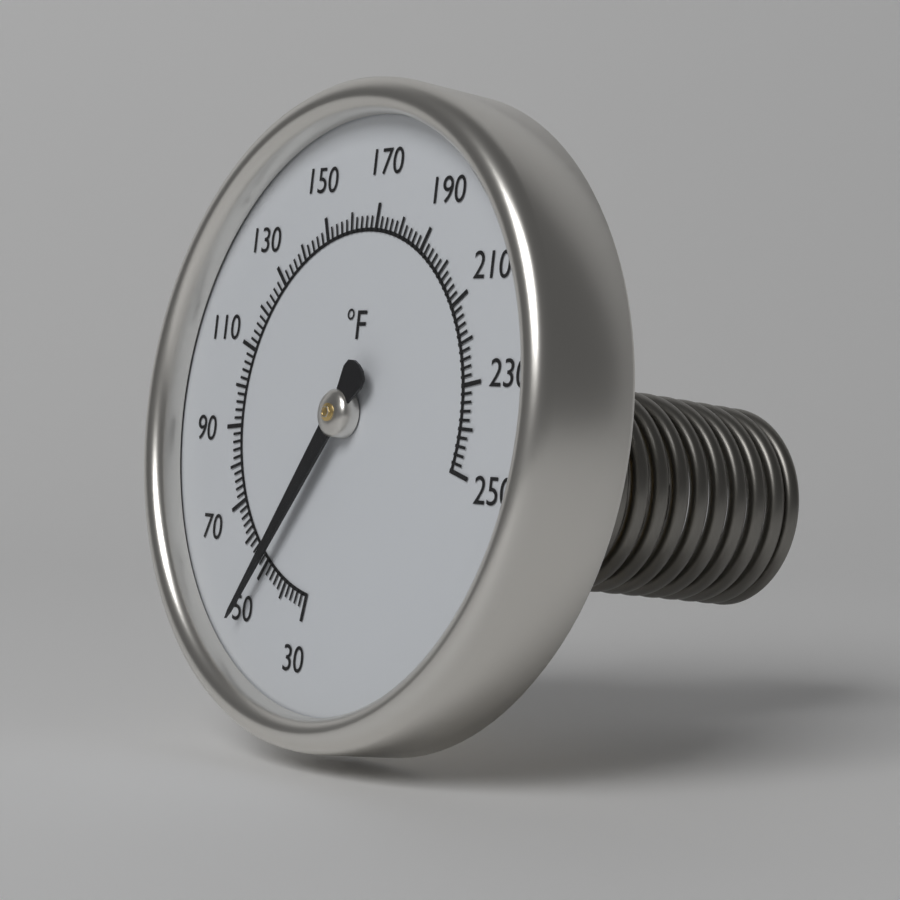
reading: 50 °F
